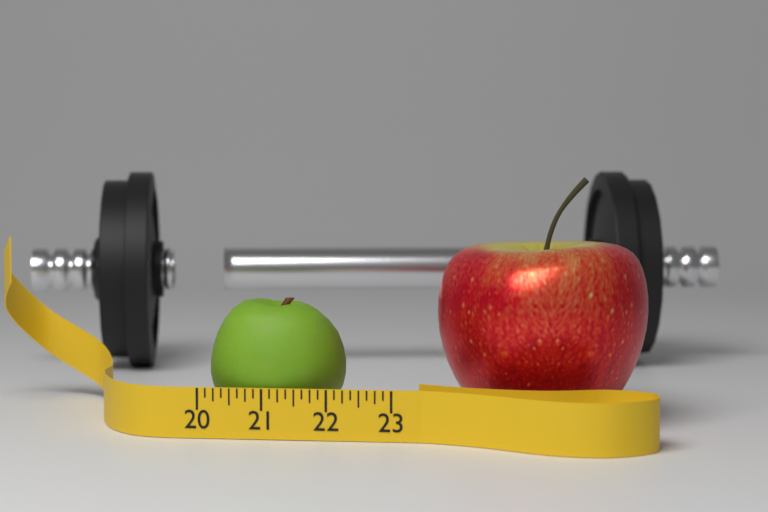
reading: 22.125 (no unit)
